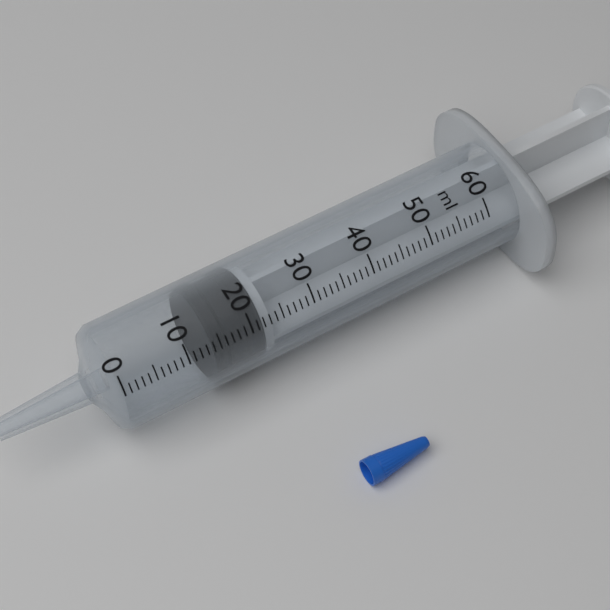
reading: 14 ml
